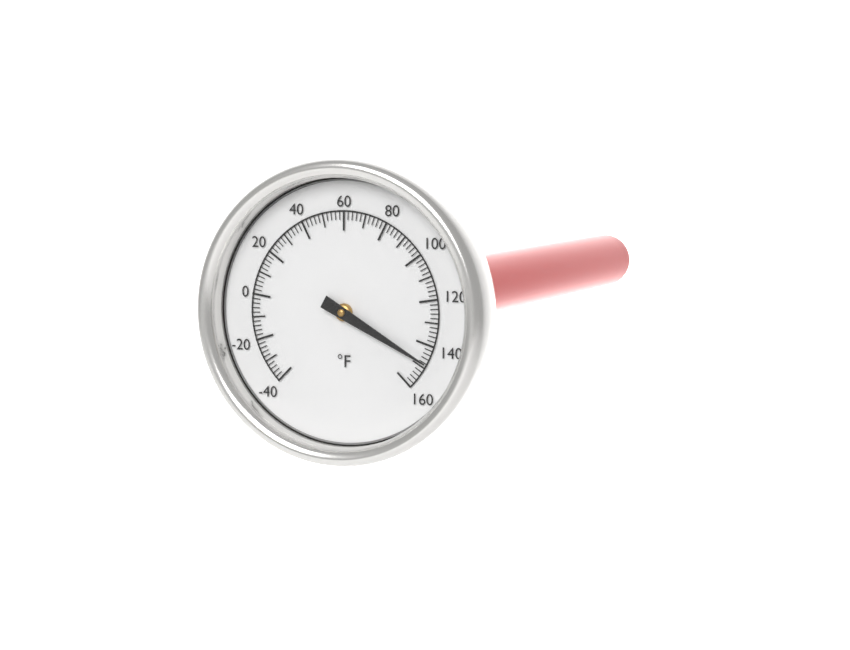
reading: 148 °F
